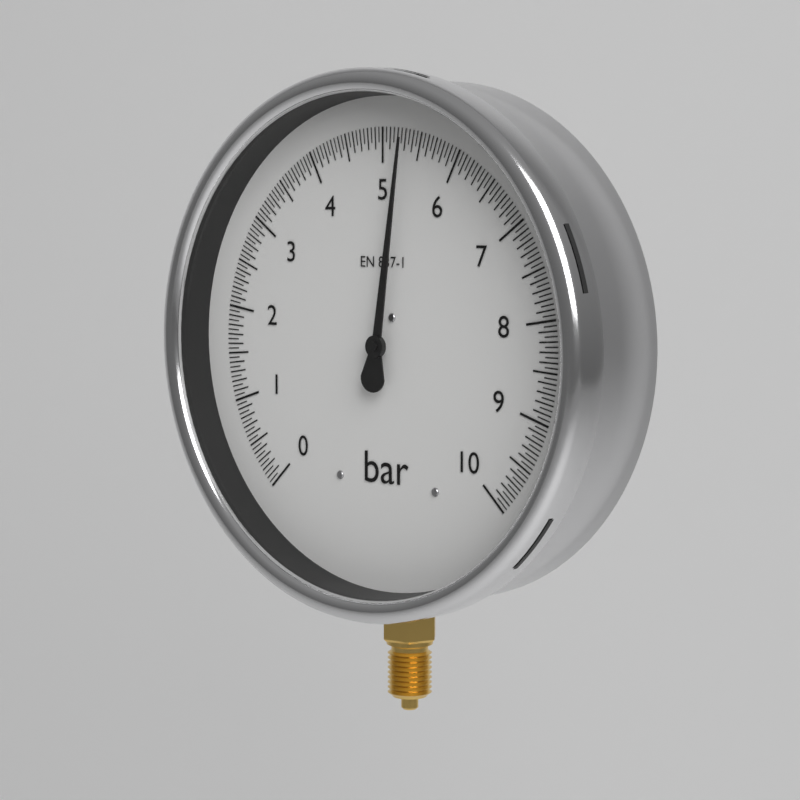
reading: 5.30 bar
